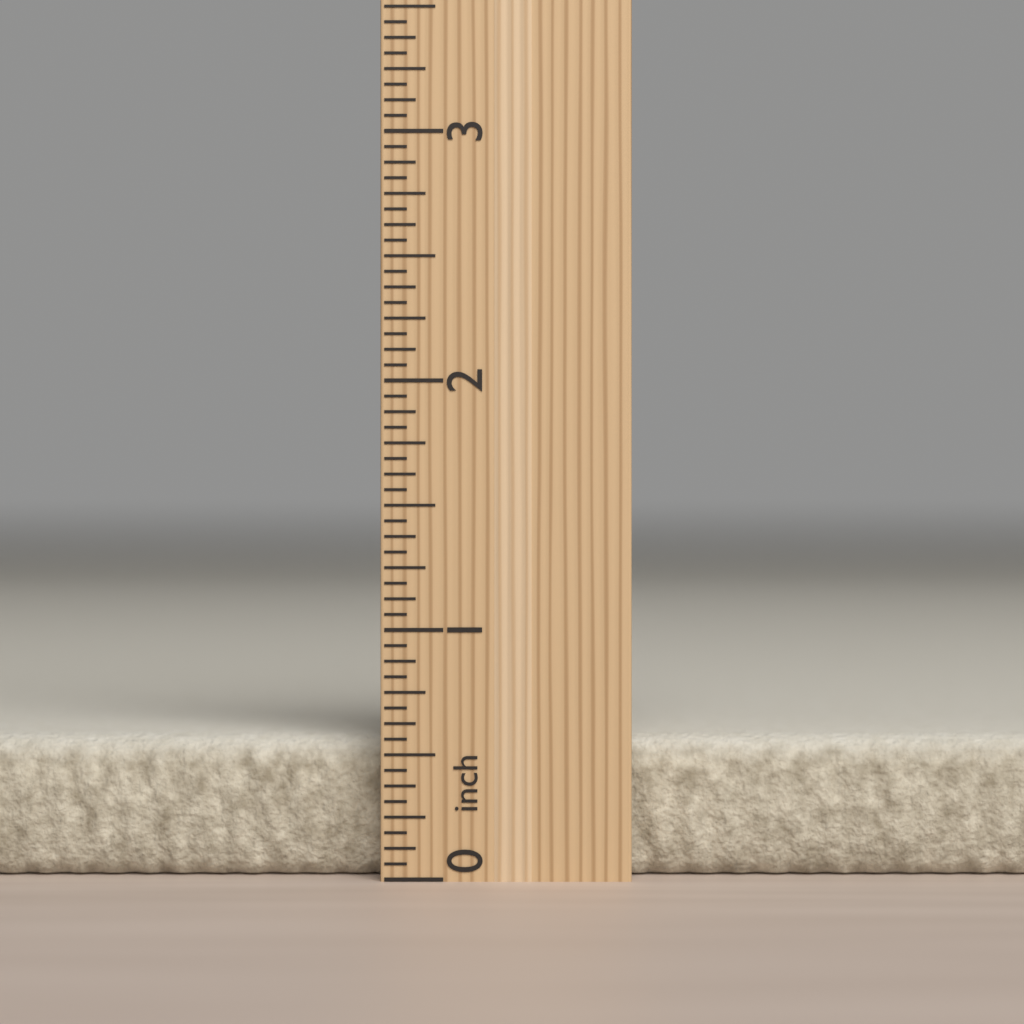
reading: 0.5600 inch
